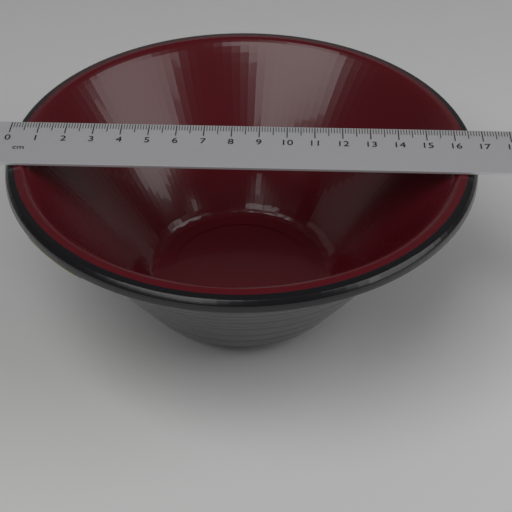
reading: 16.8 cm
